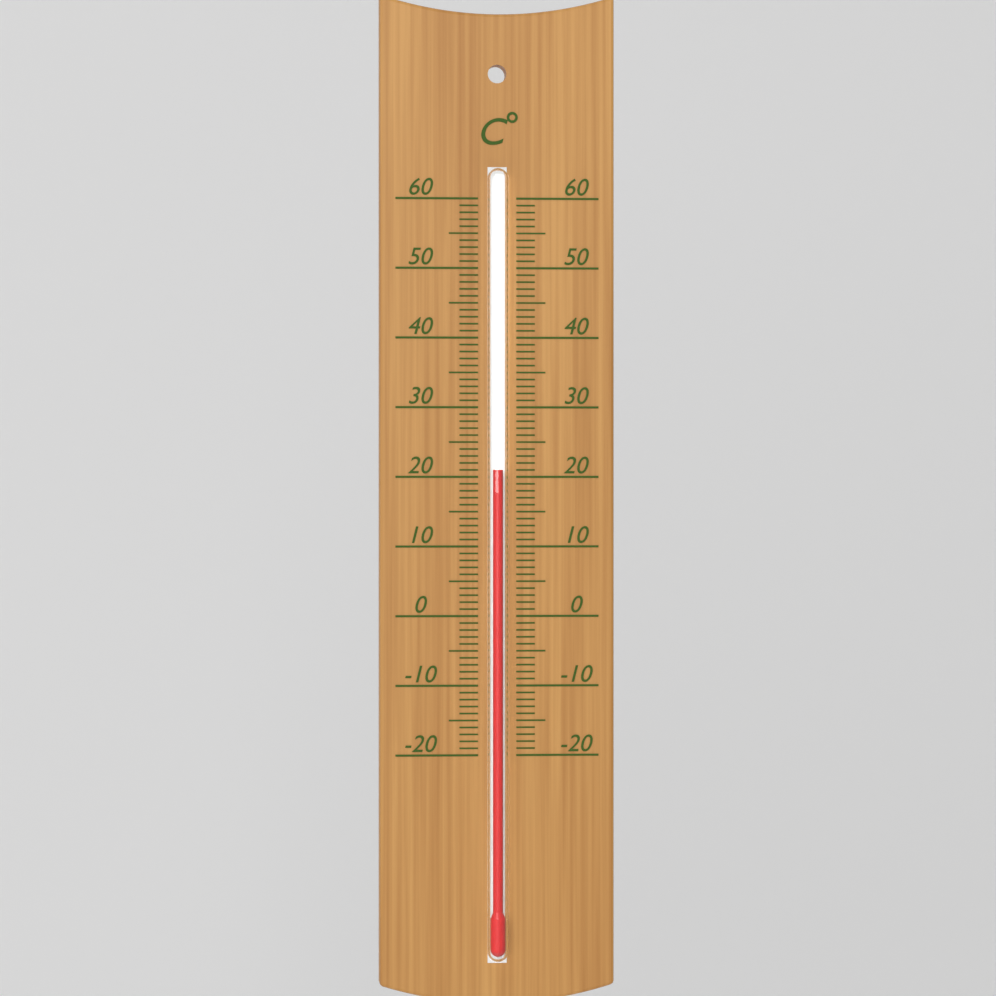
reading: 21 °C
